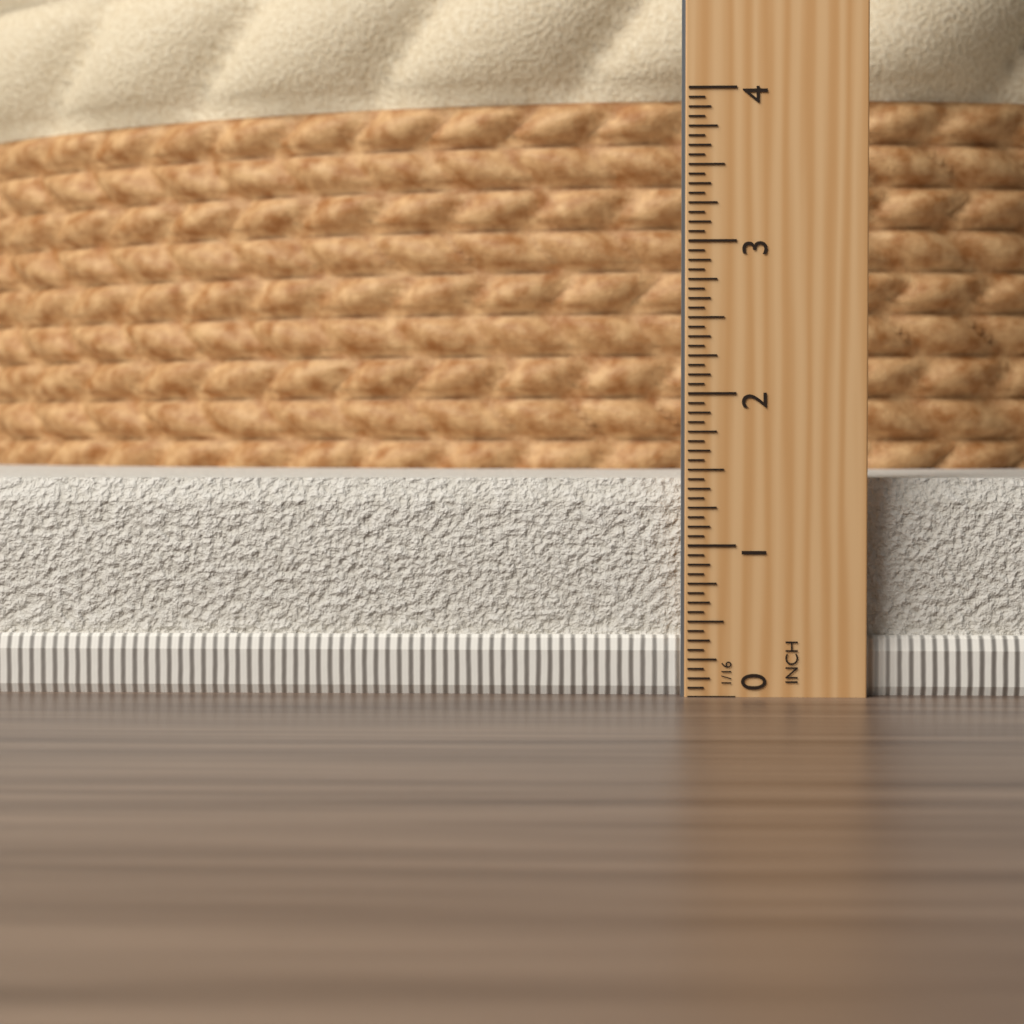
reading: 1.4375 in
